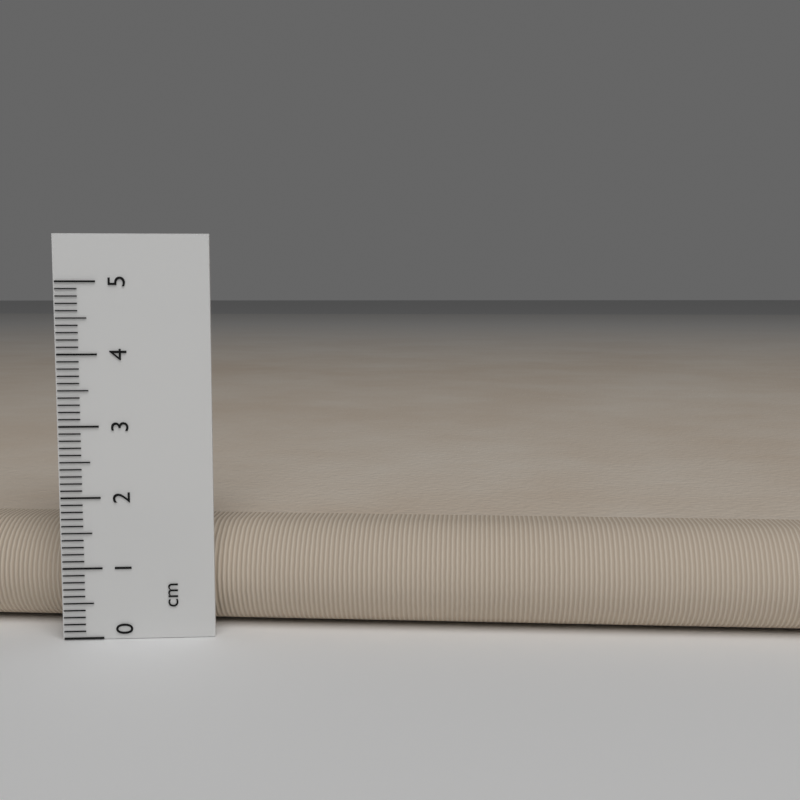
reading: 1.5 cm
